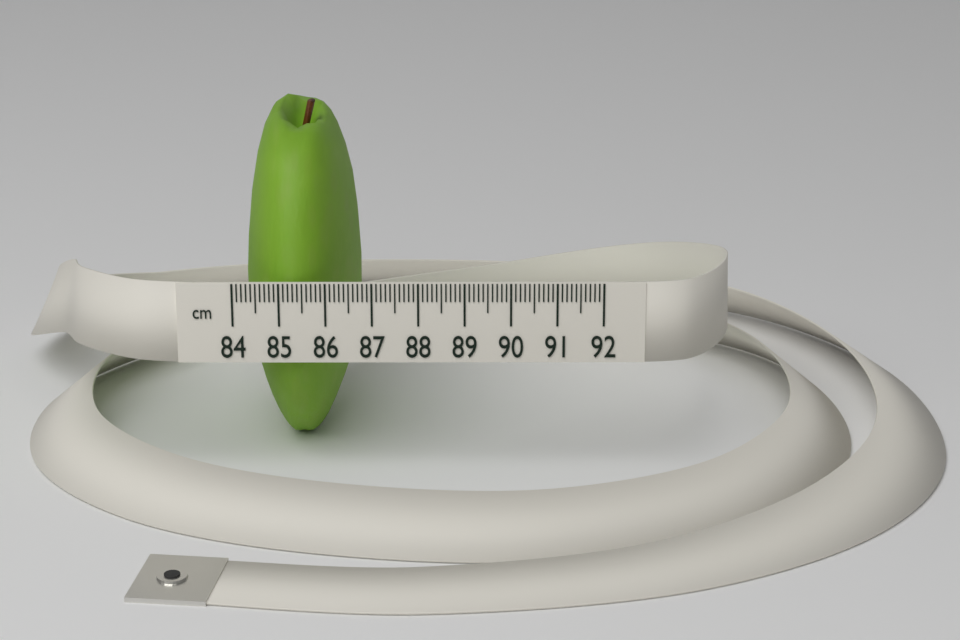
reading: 86.6 cm
